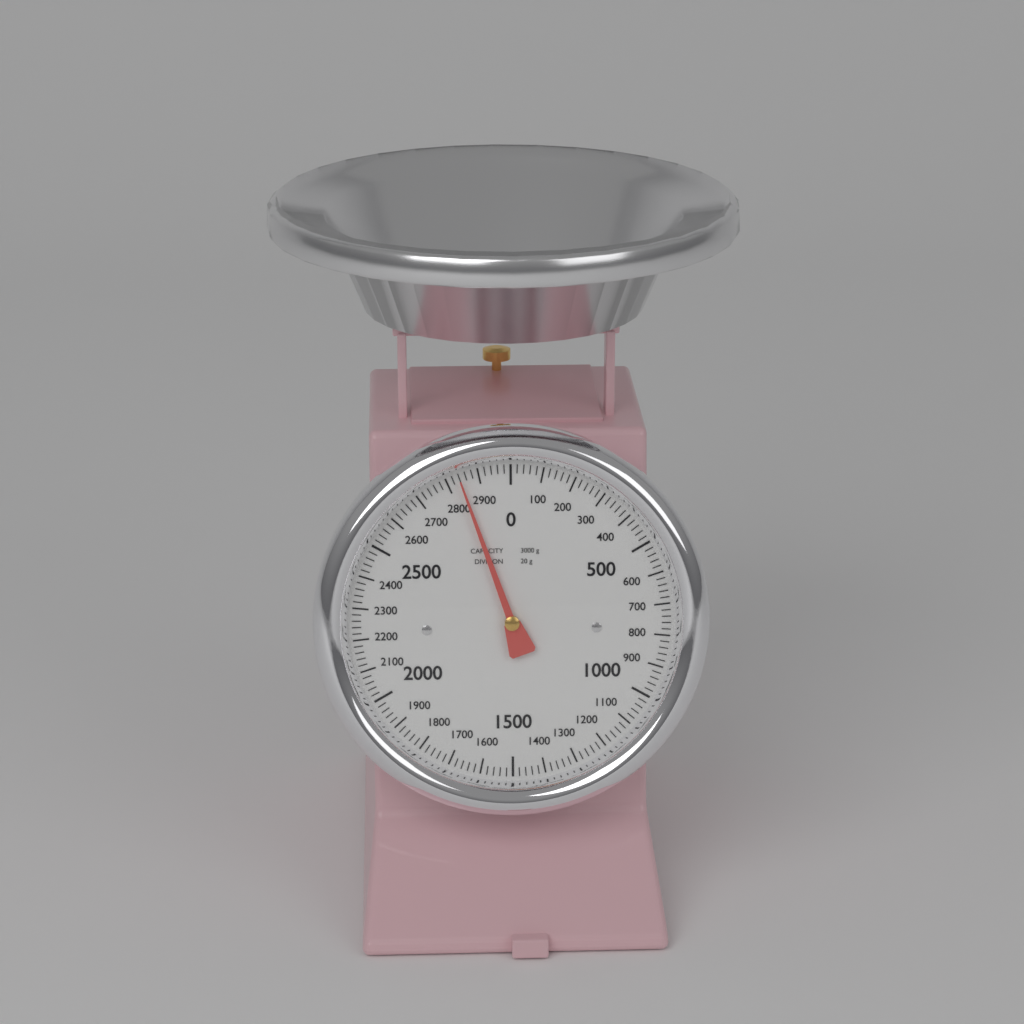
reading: 2840 g
